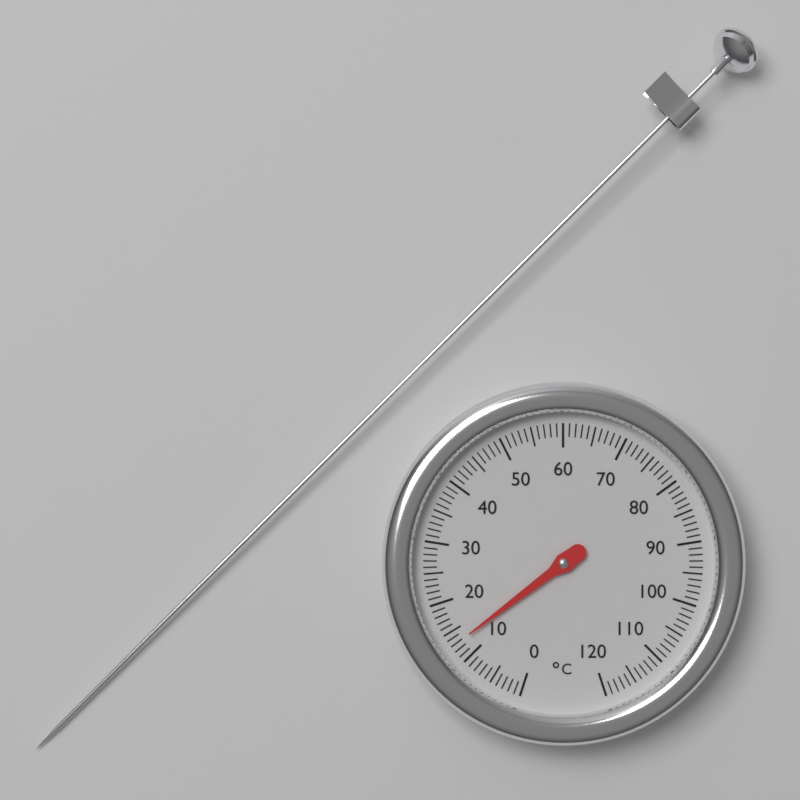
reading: 13 °C
